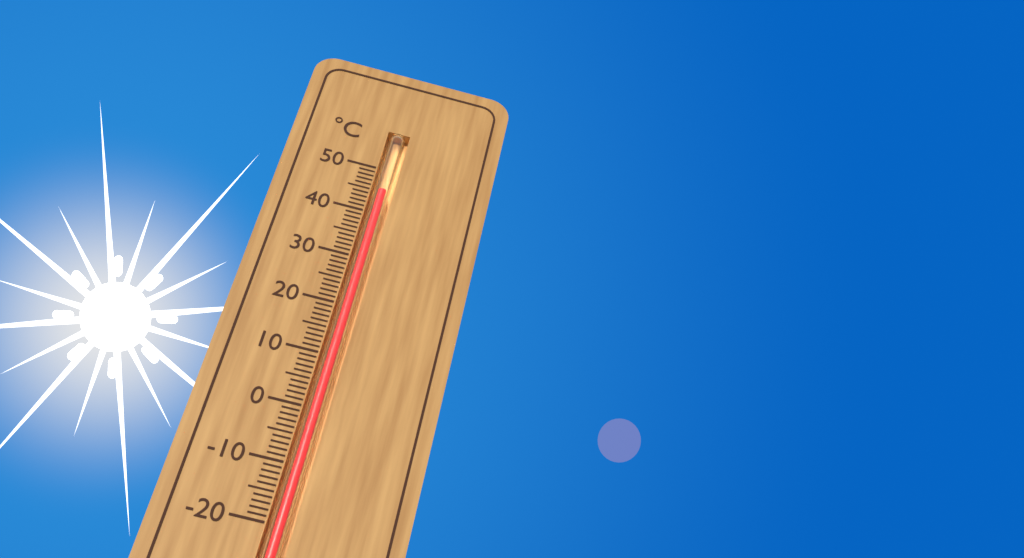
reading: 45 °C
